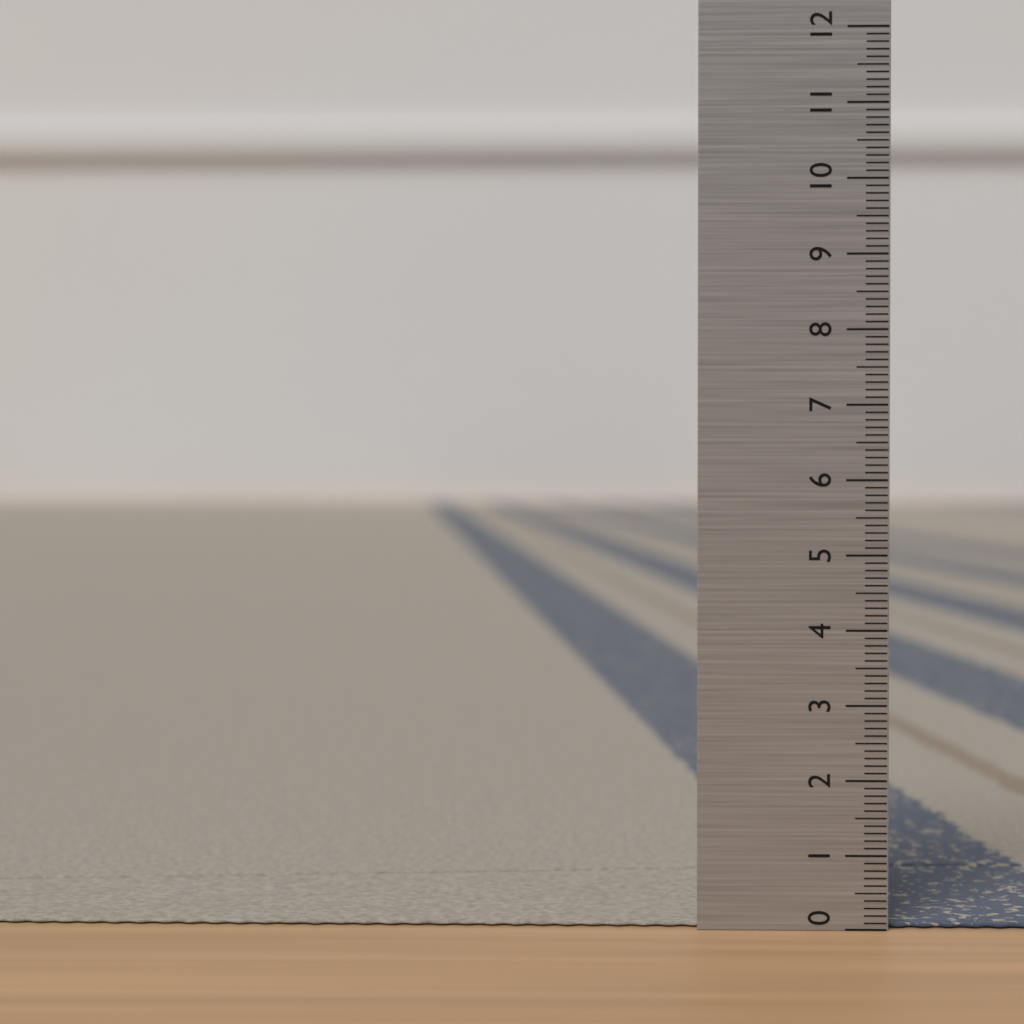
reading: 0.1 (no unit)
